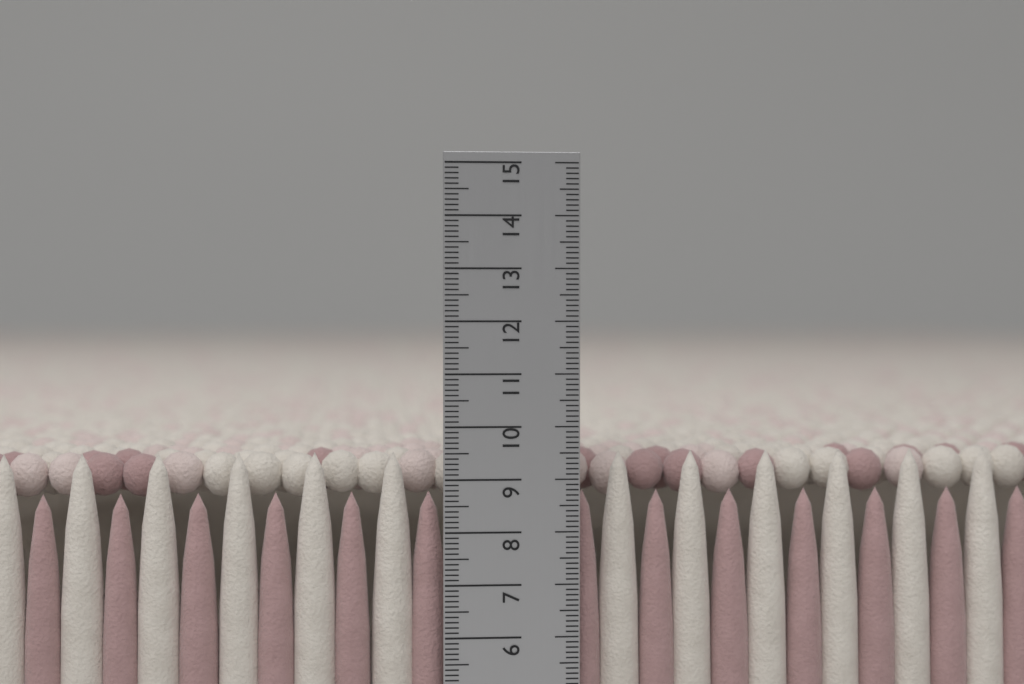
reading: 9.5 cm
